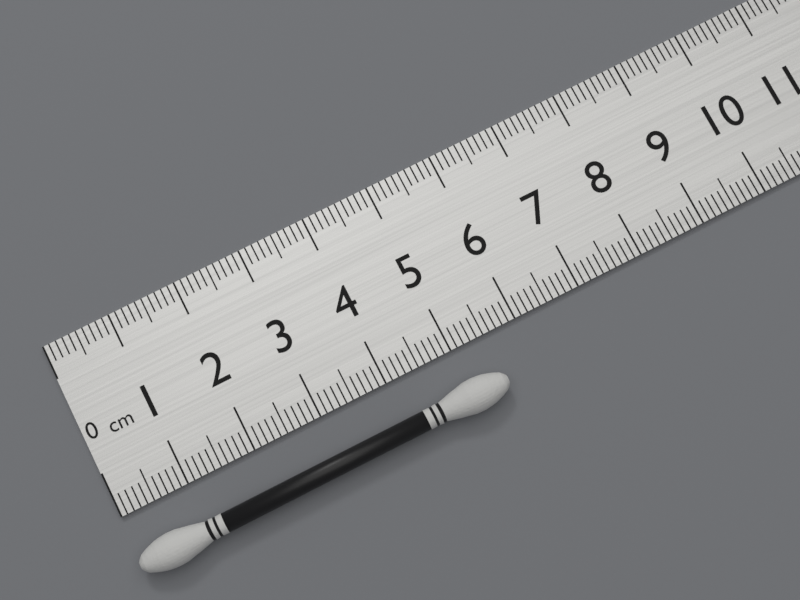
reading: 5.5 cm
